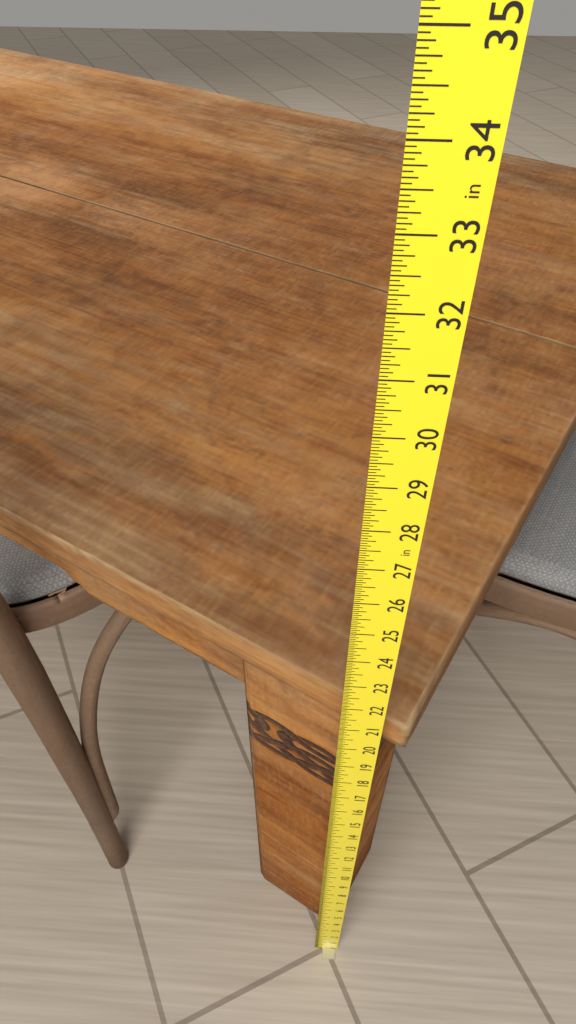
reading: 21.0000 in
